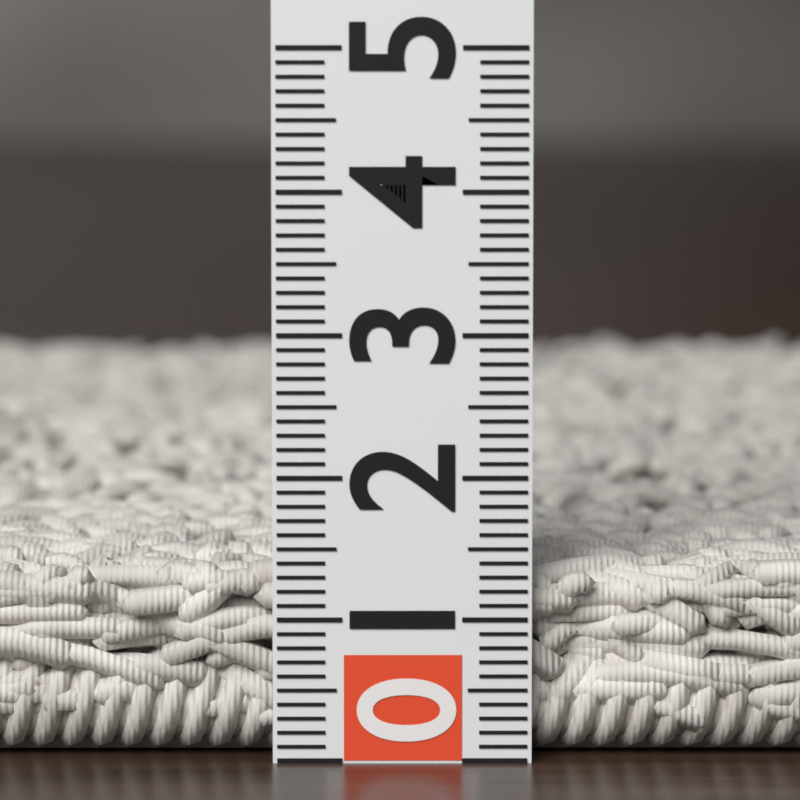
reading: 1.4 (no unit)
